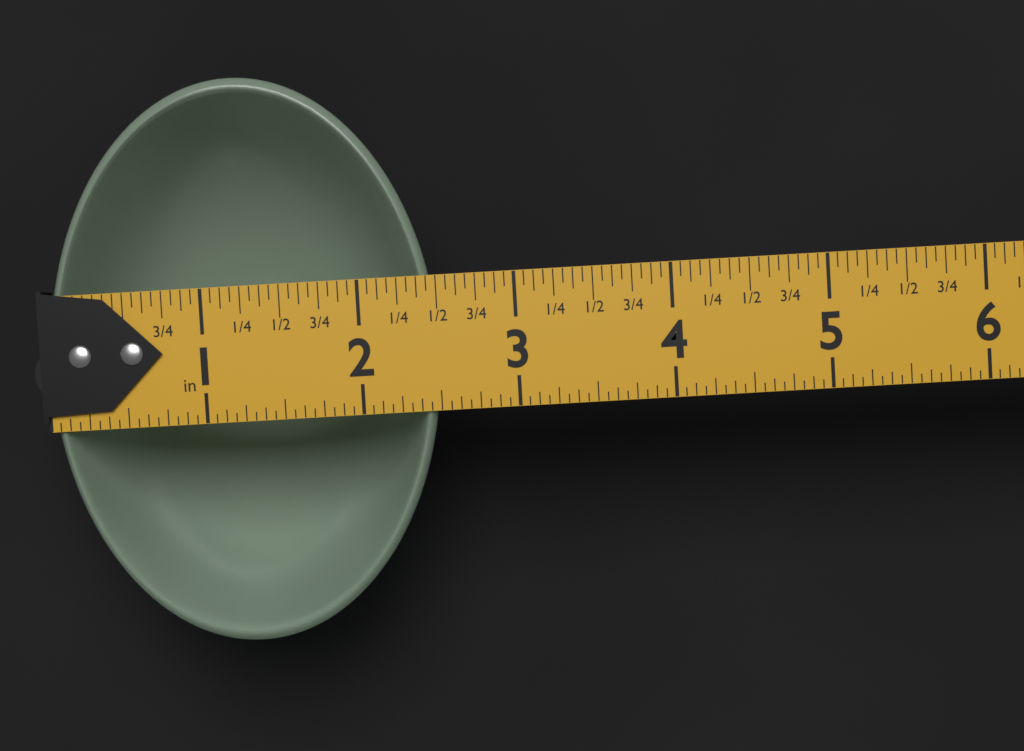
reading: 2.5000 in
